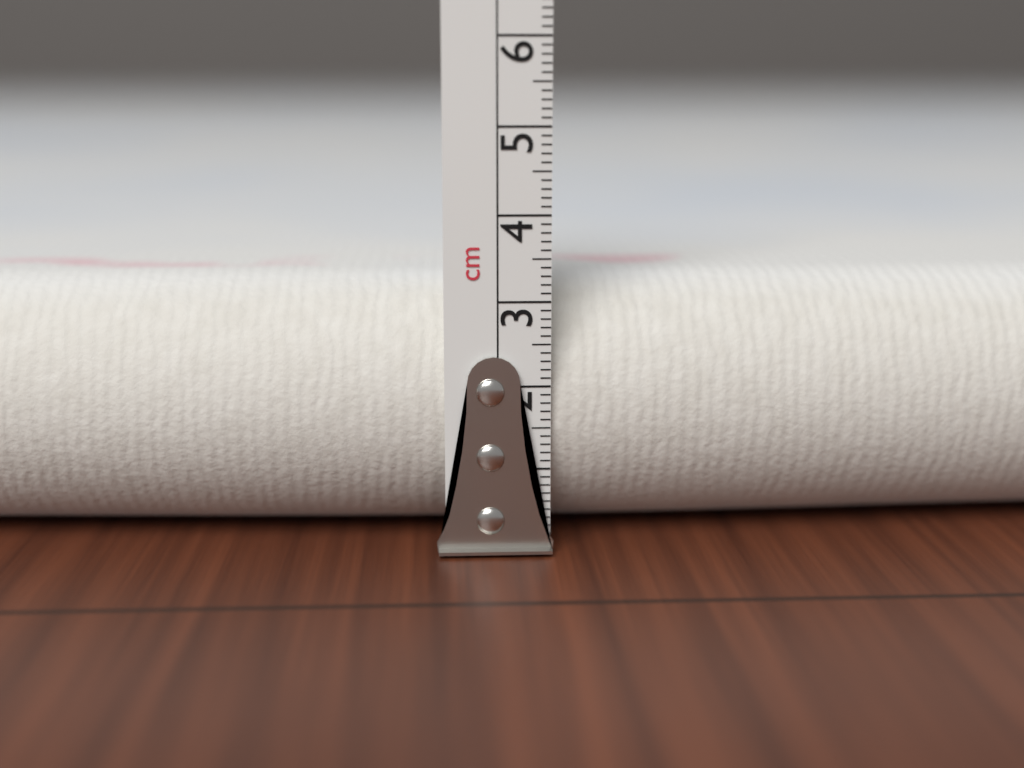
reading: 3.2 cm
